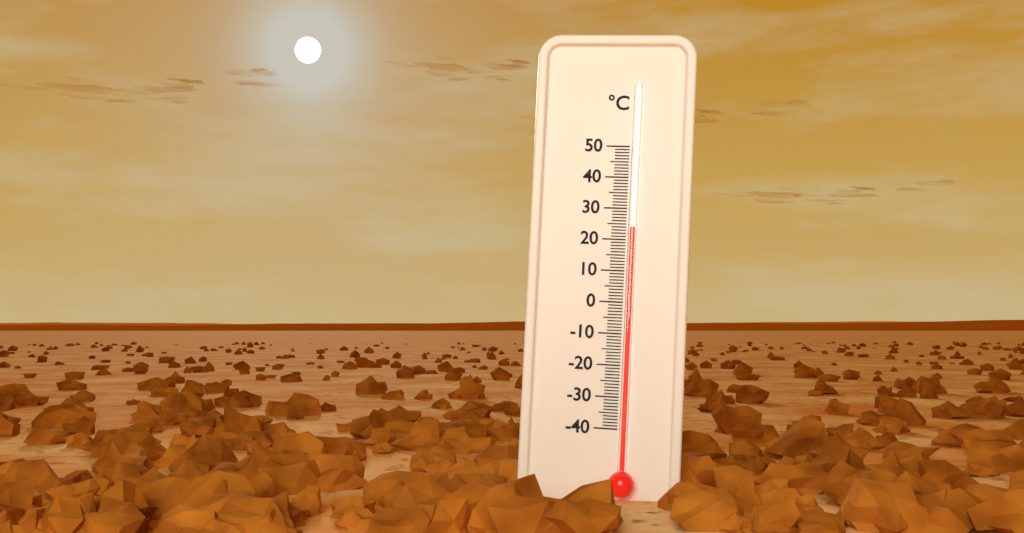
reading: 24 °C
